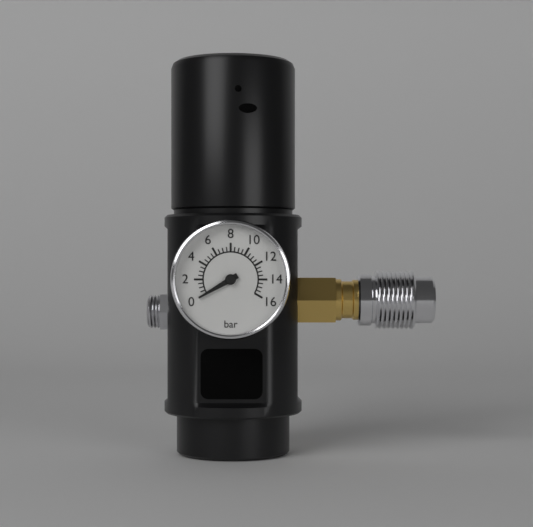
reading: 0.0 bar
